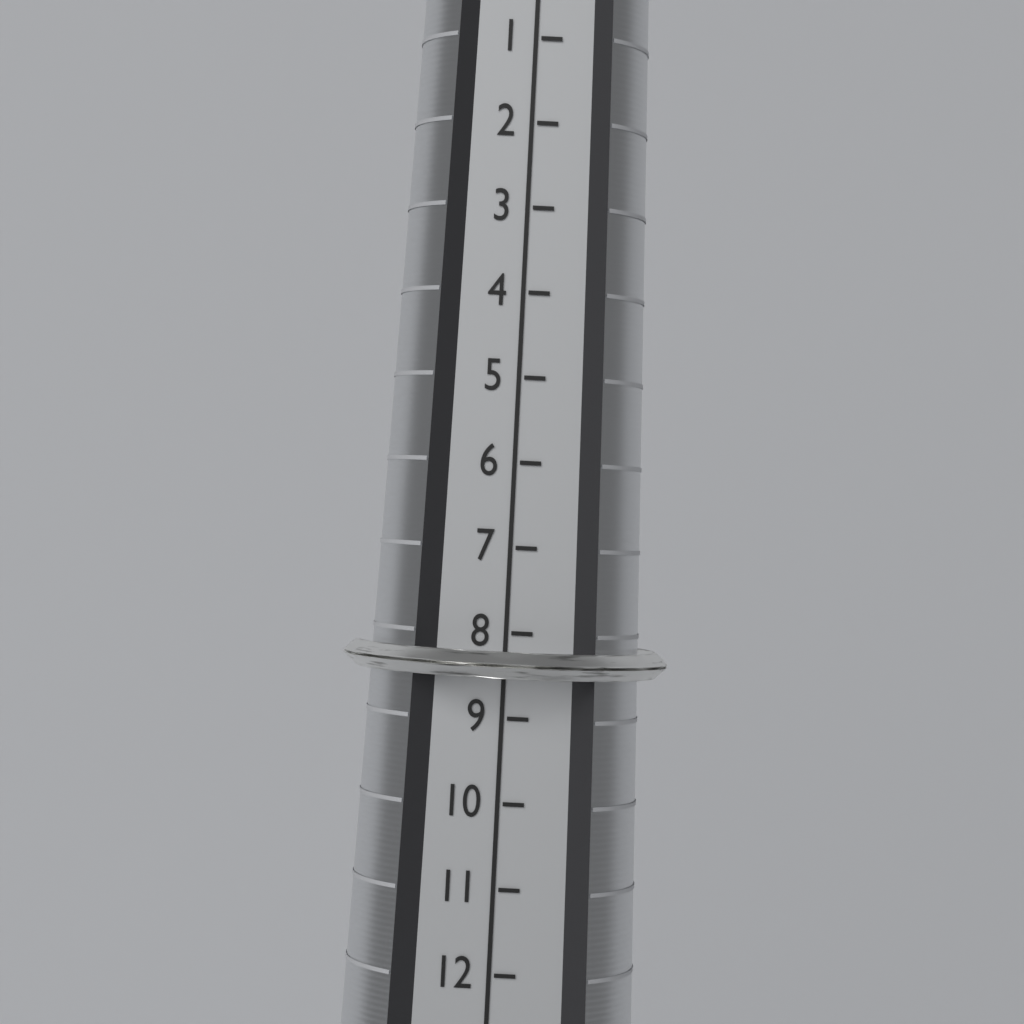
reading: 8.5 (no unit)
